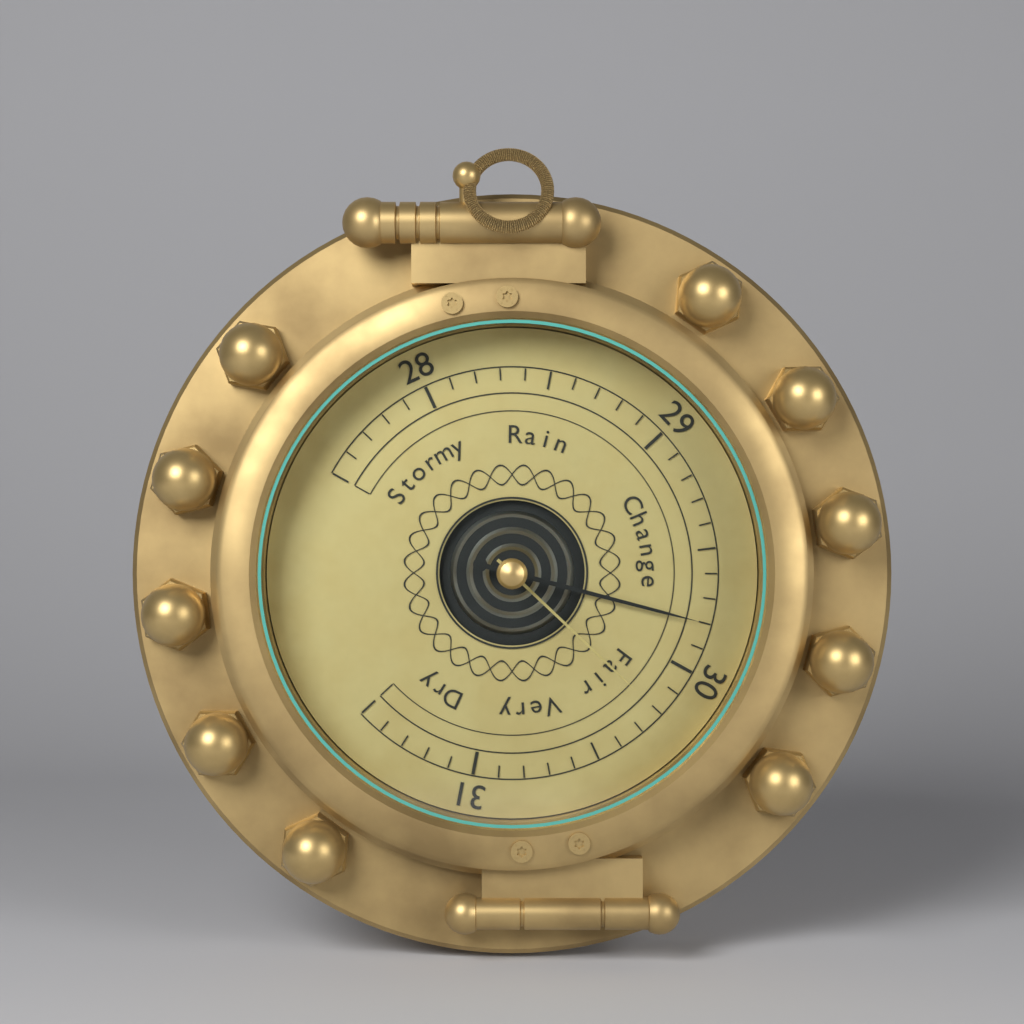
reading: 29.8 (no unit)
